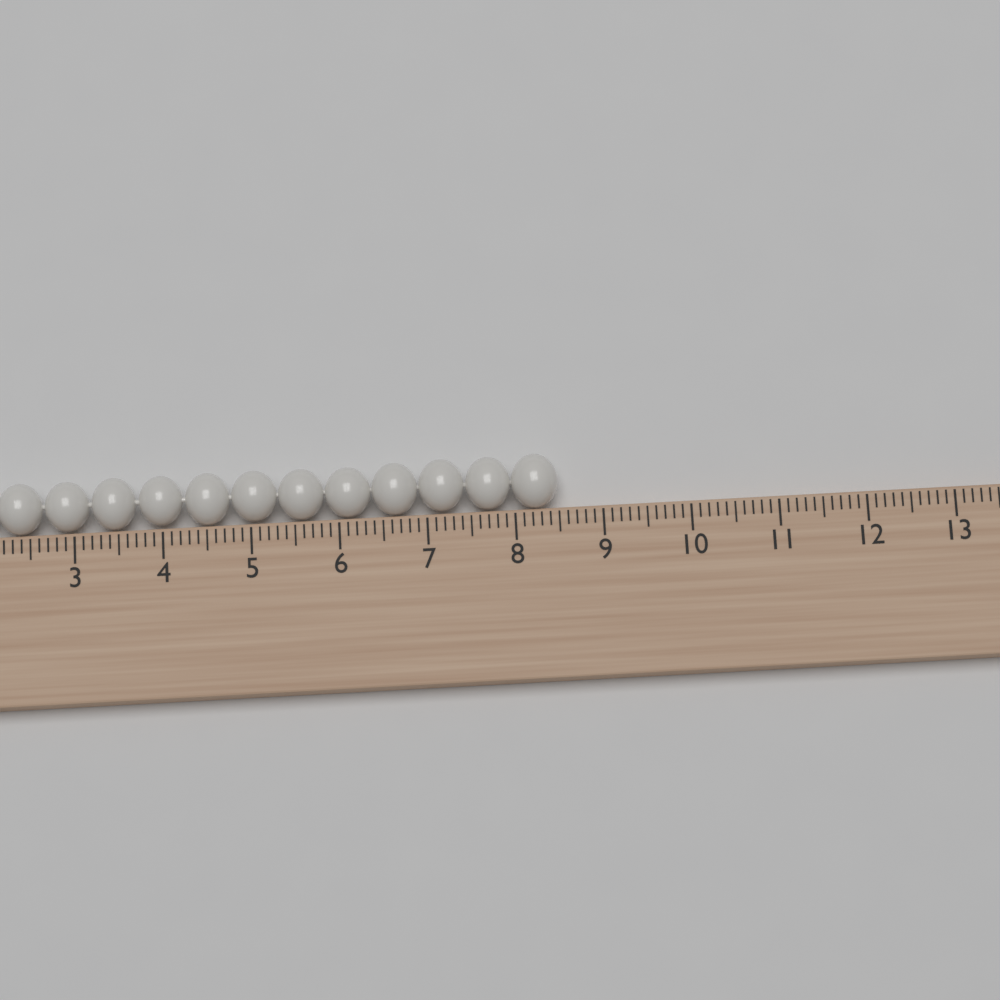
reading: 8.5 cm
